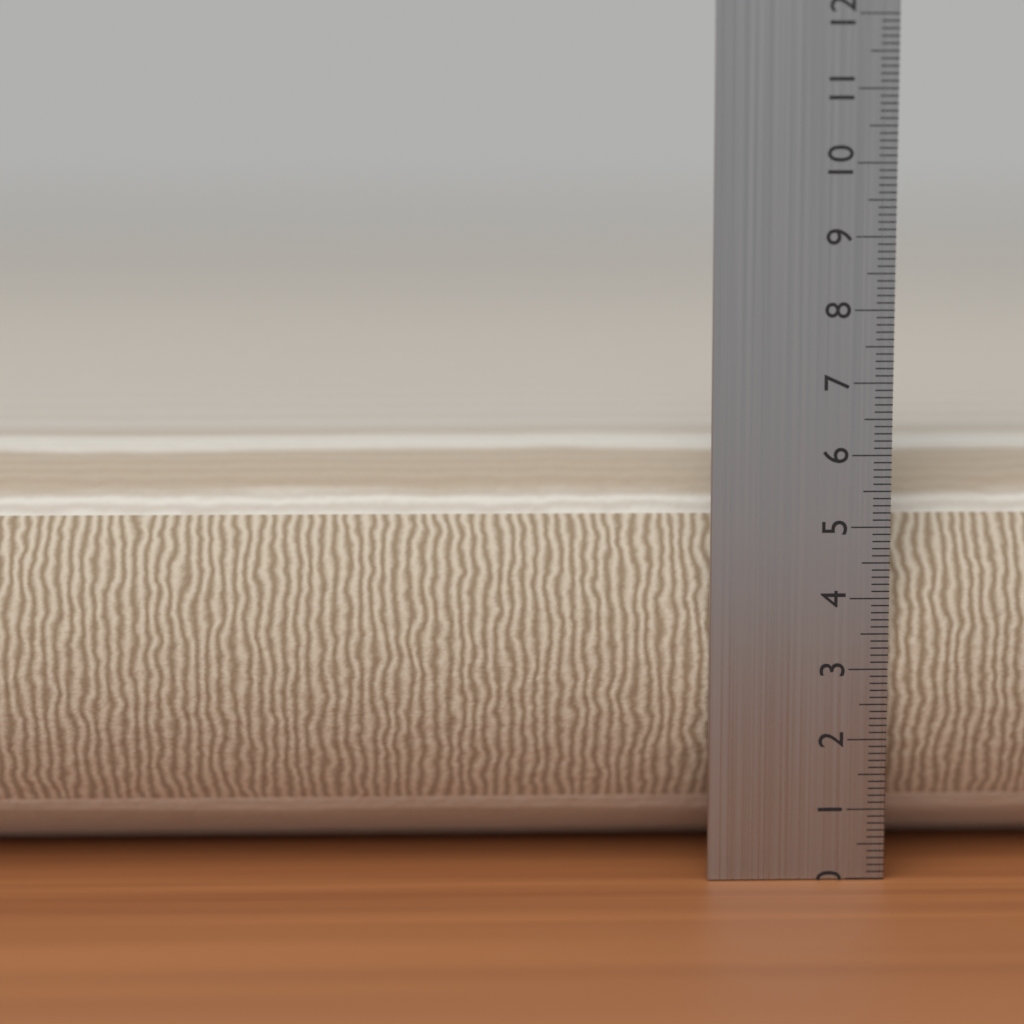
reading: 6.1 cm
